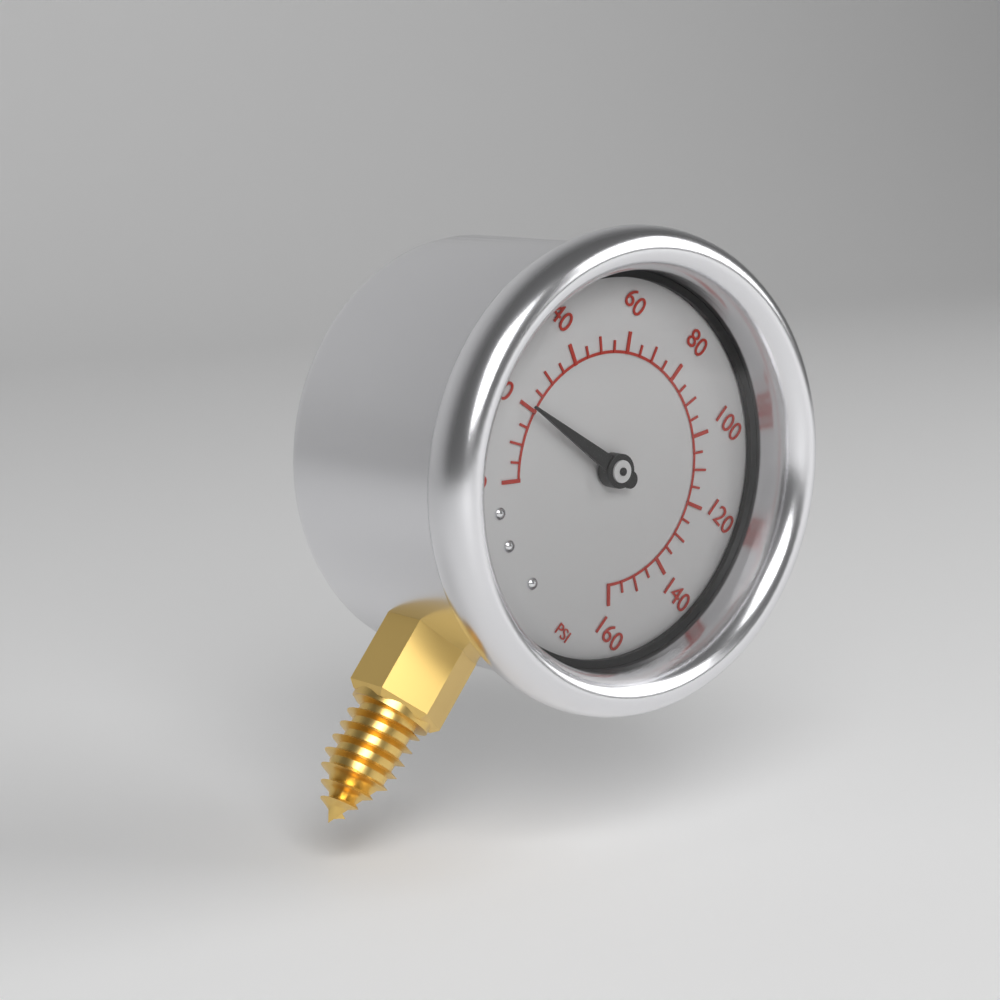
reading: 20 psi
